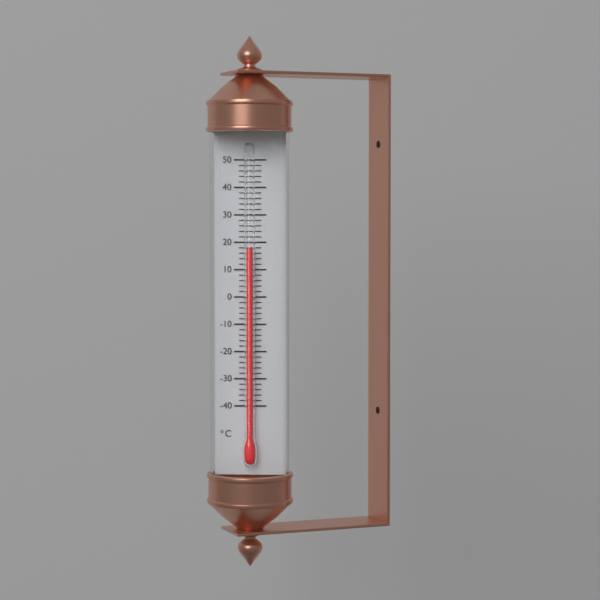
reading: 18 °C
